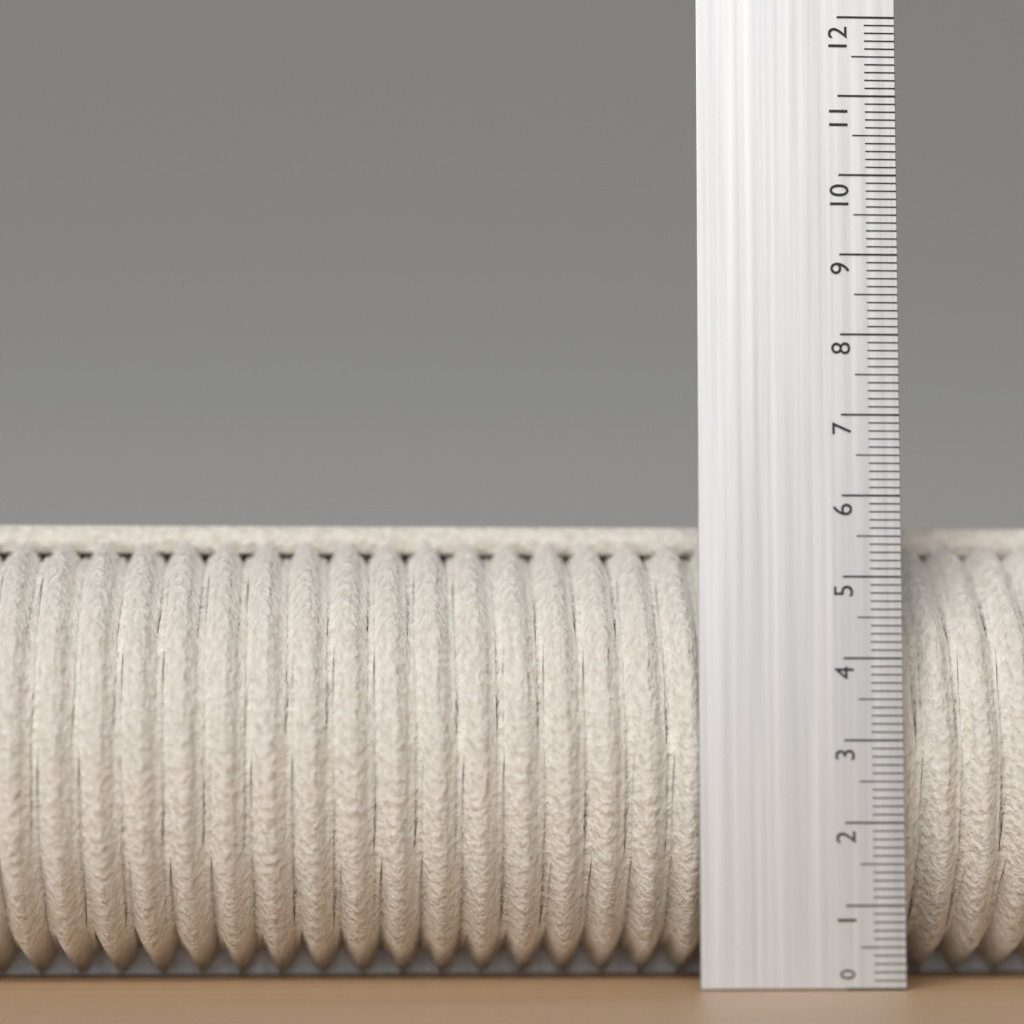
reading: 5.8 (no unit)
